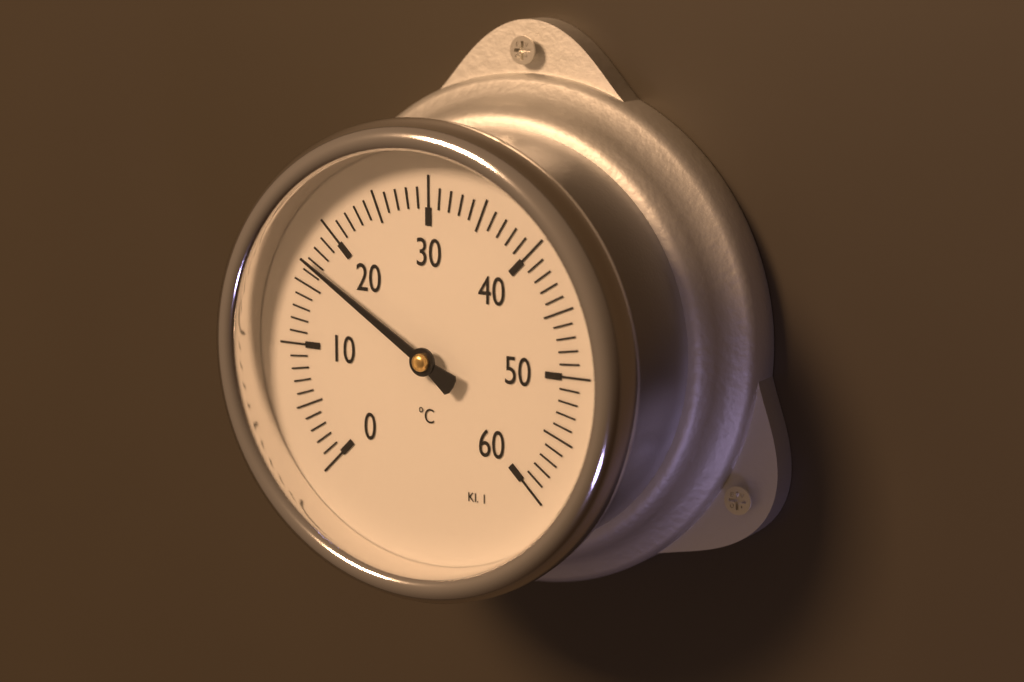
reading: 17 °C
